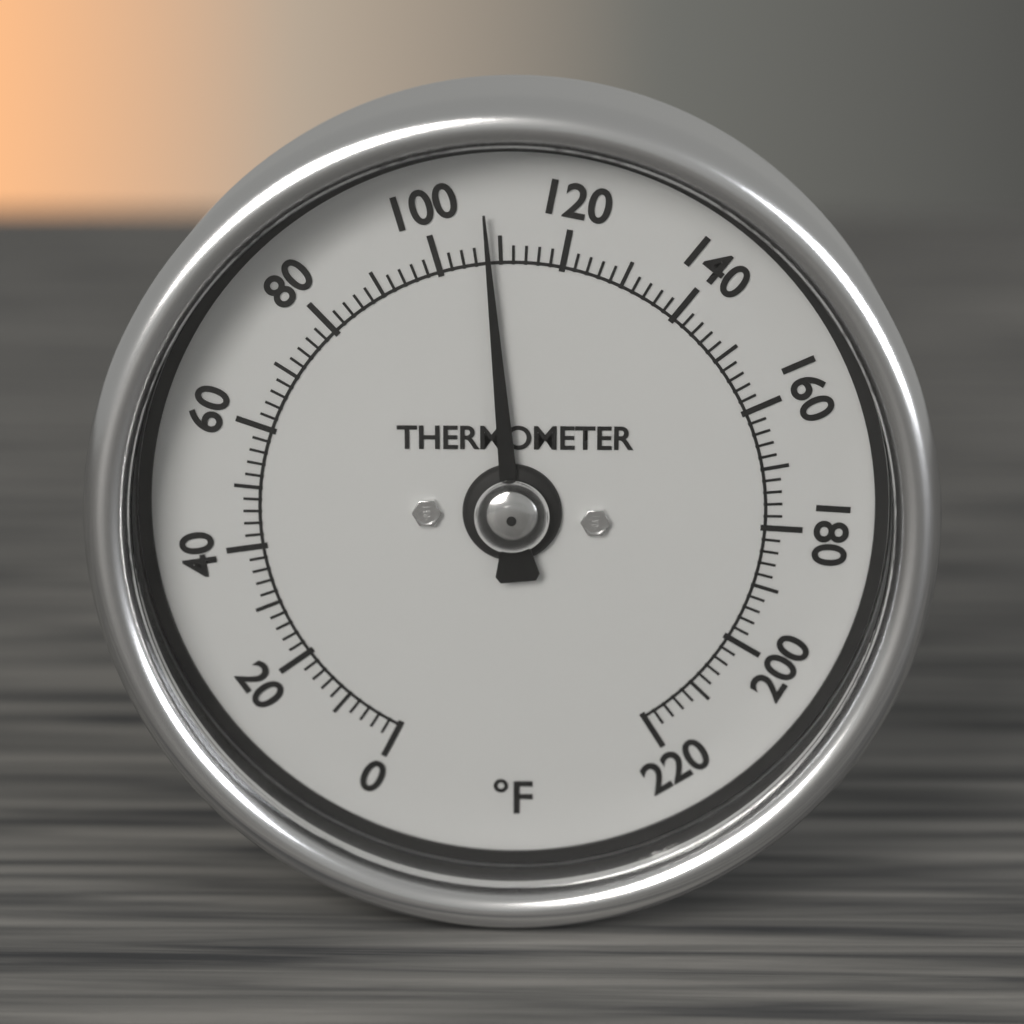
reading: 108 °F
